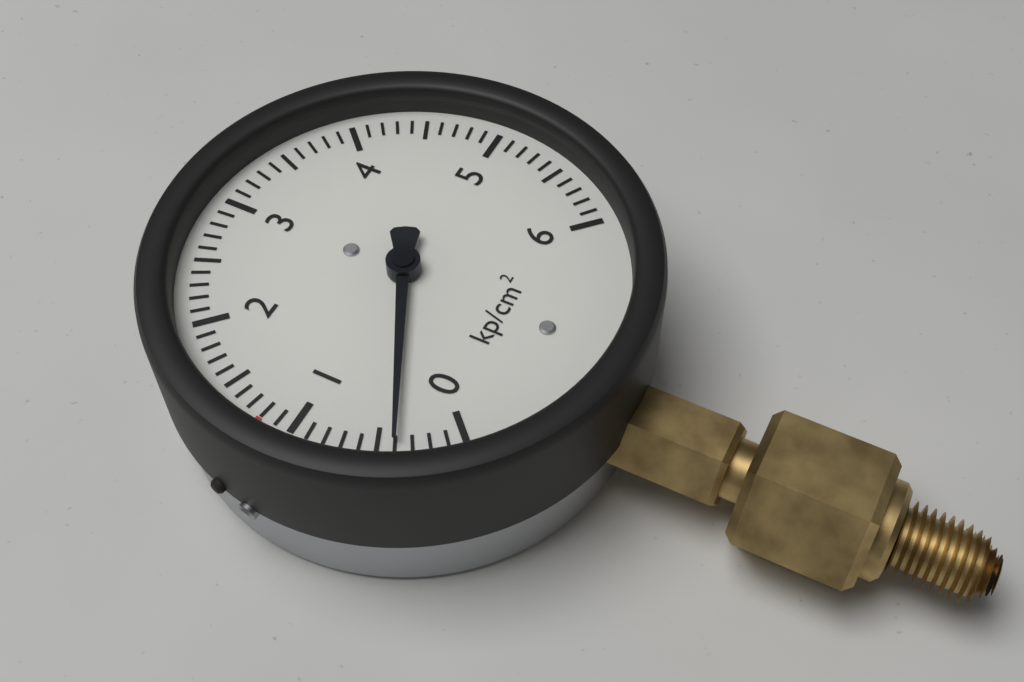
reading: 0.4 kp/cm²
